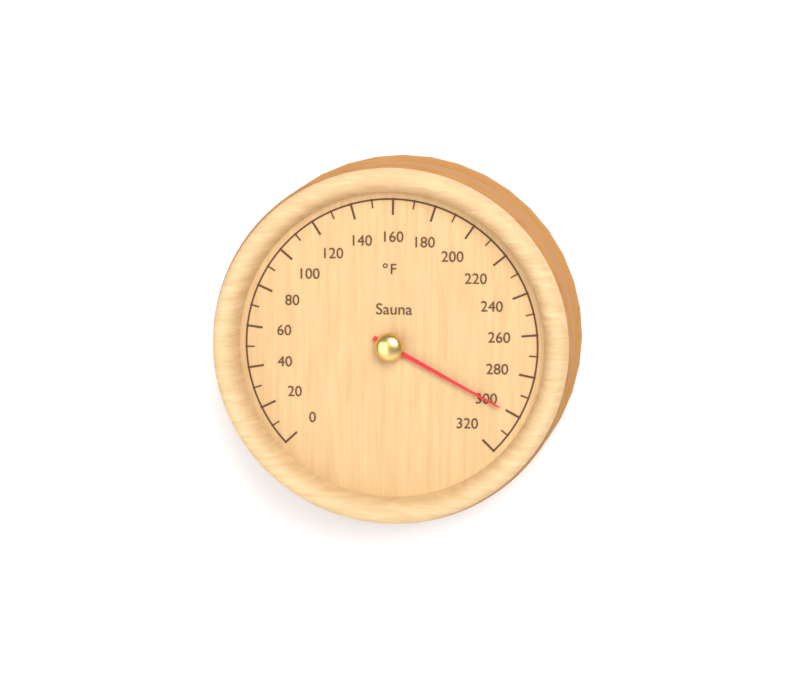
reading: 300 °F
